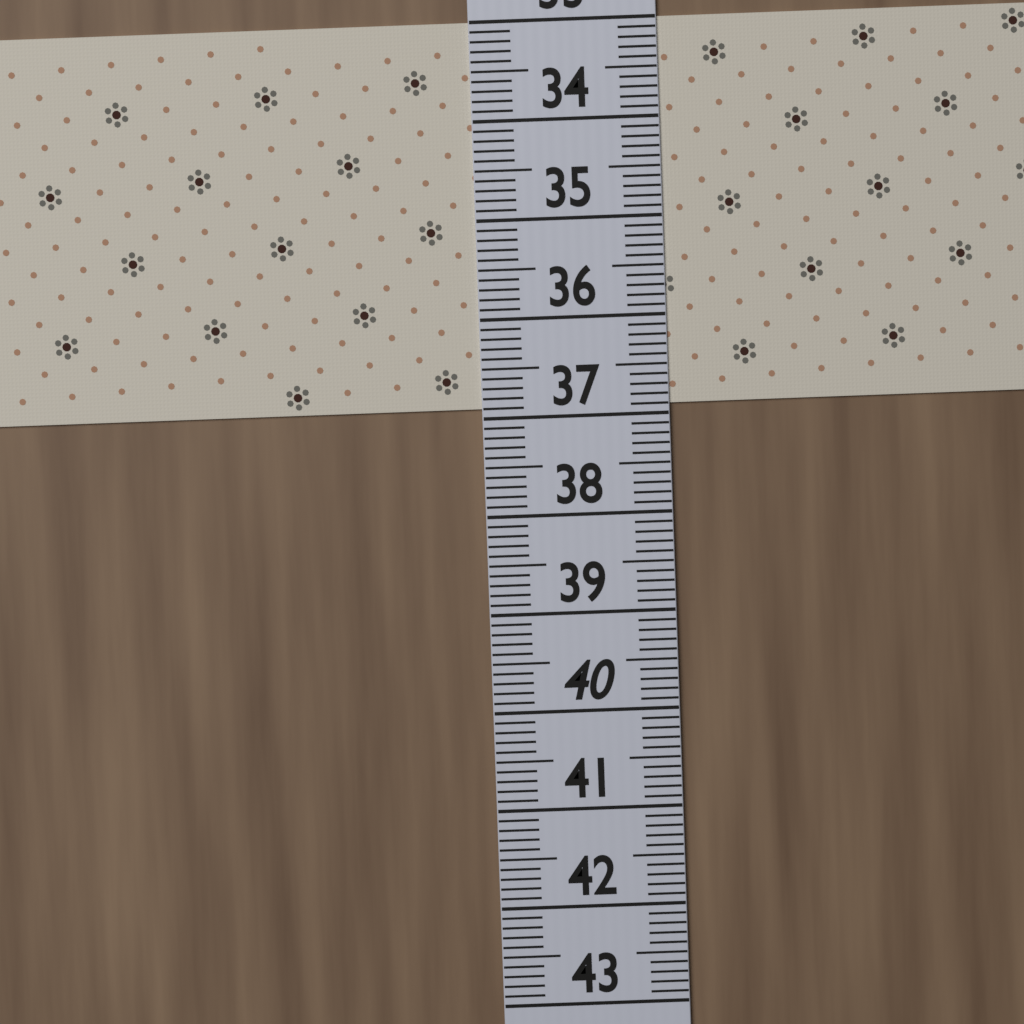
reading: 36.9 (no unit)
